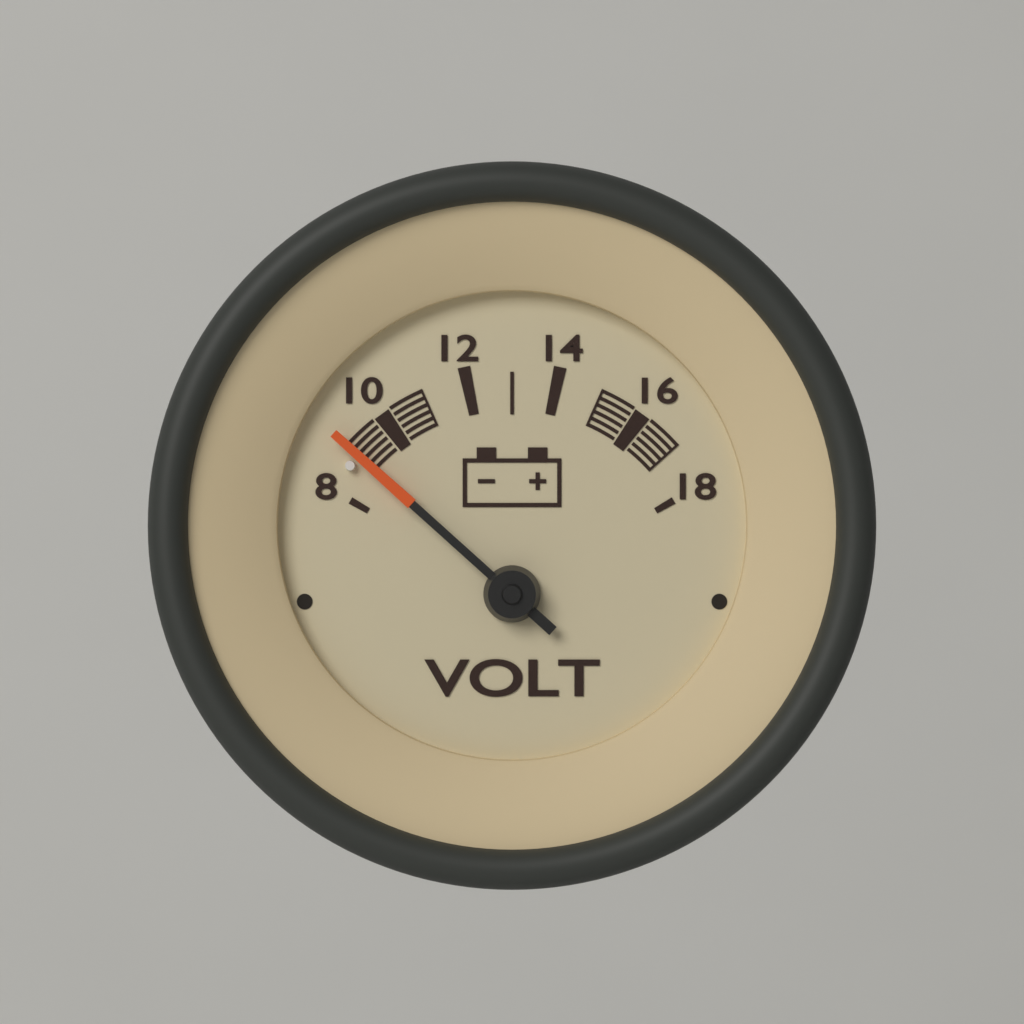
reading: 9 V
